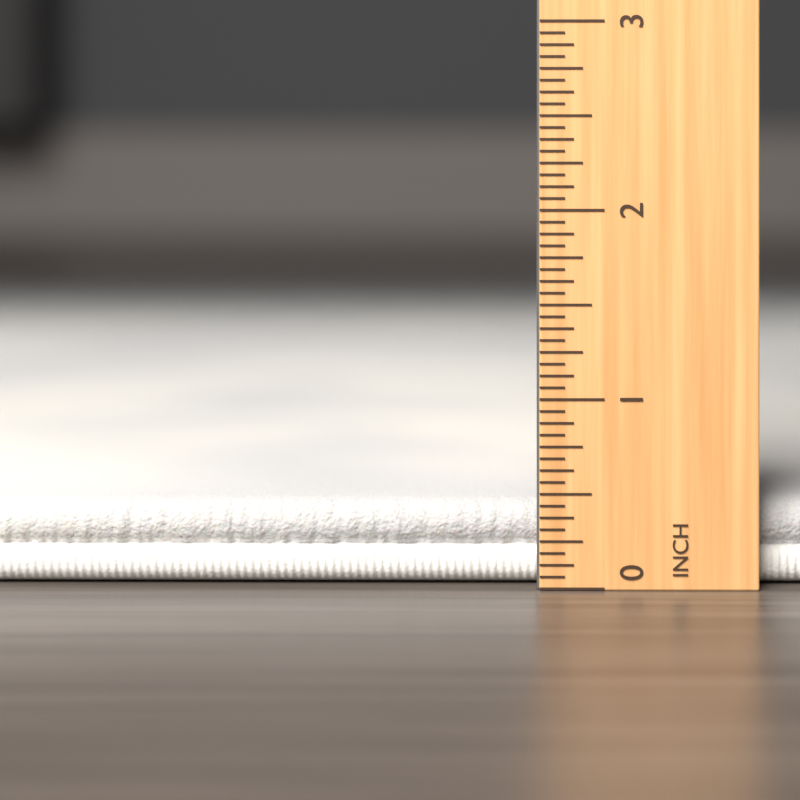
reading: 0.4375 inch
